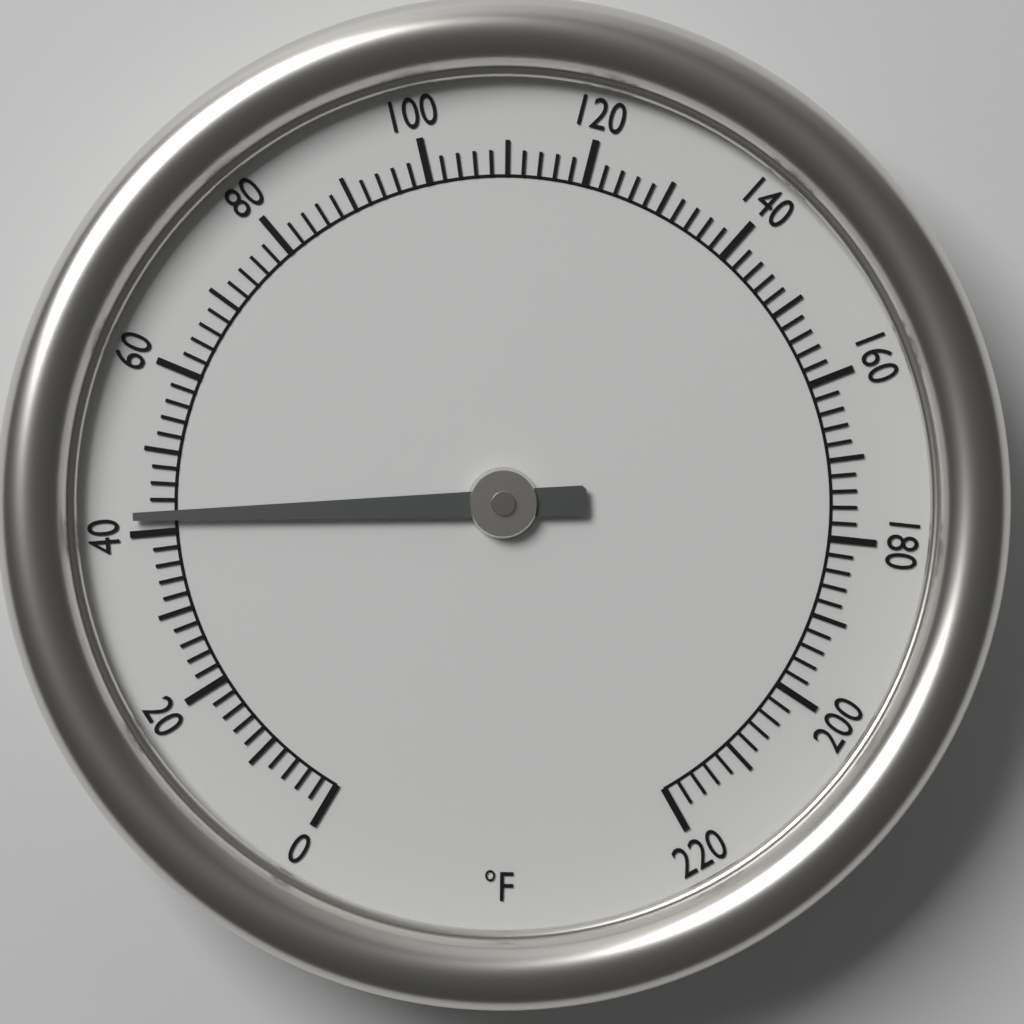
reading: 42 °F
